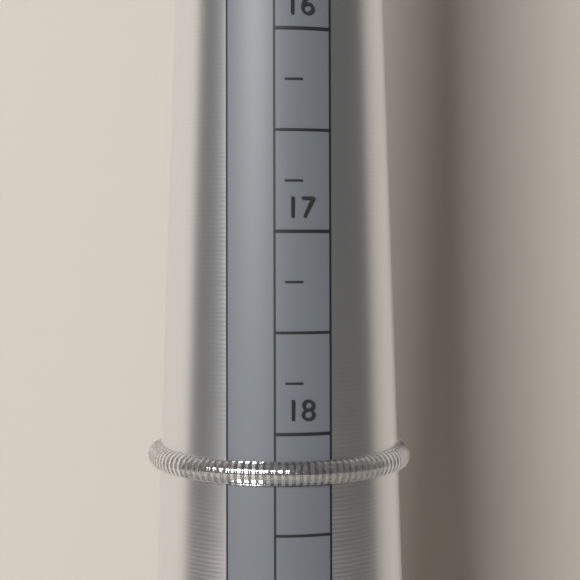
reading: 18.25 mm
